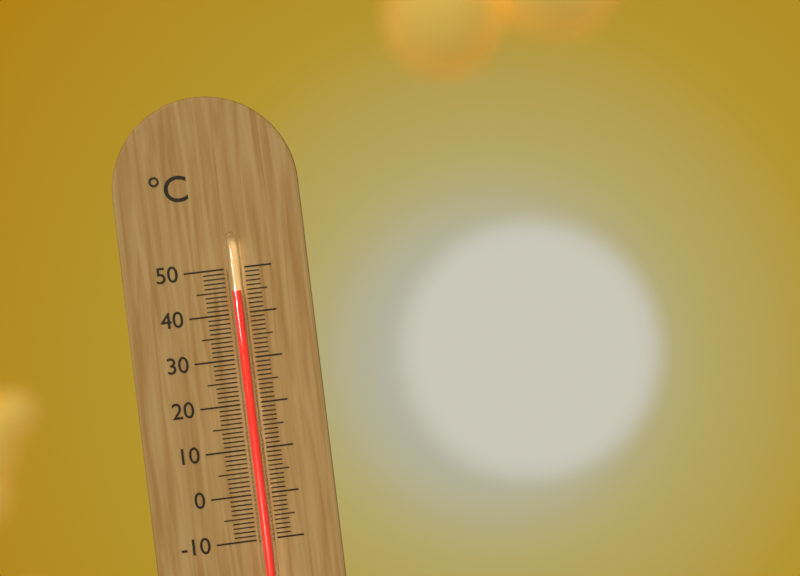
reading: 45 °C
